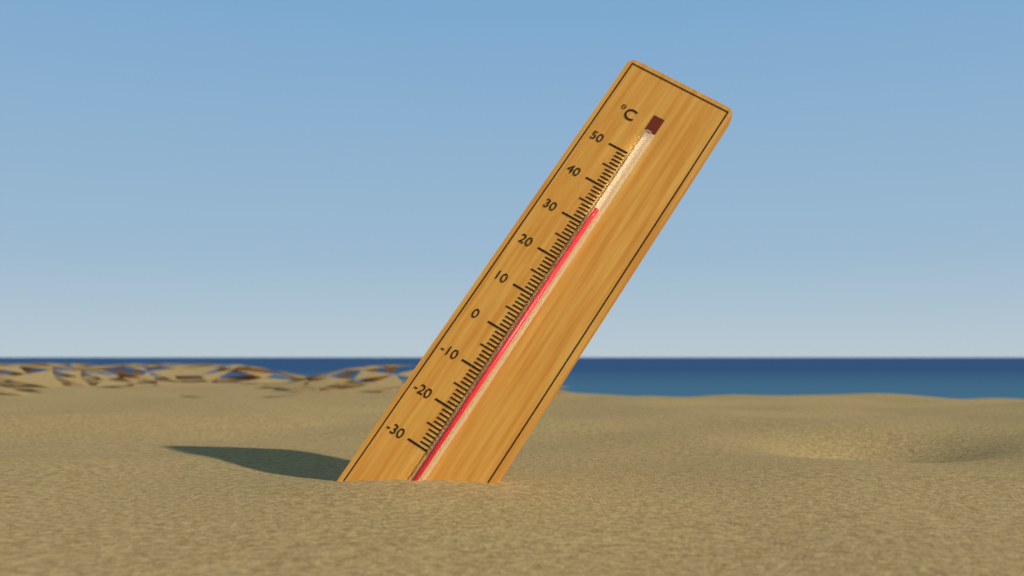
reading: 34 °C
